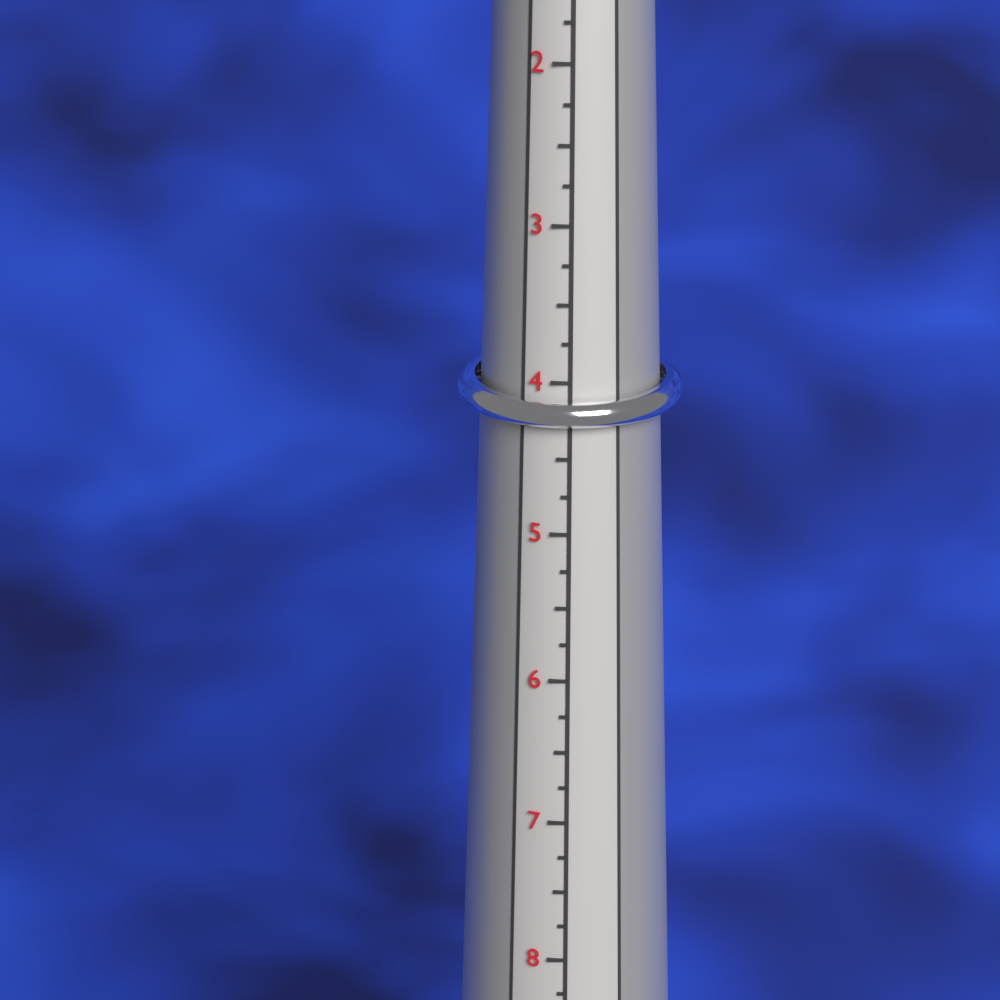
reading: 4.50 (no unit)
